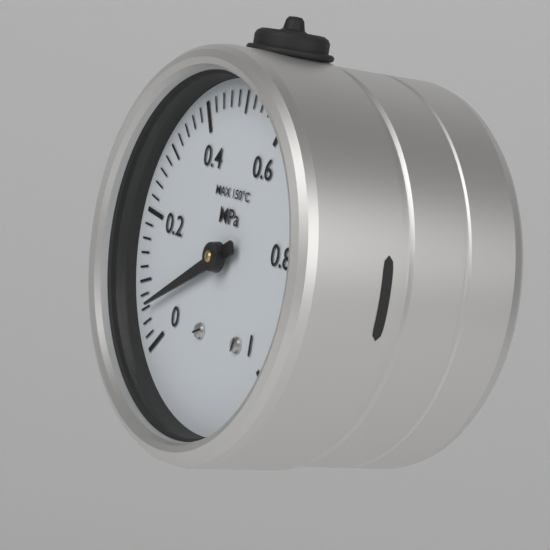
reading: 0.06 MPa
